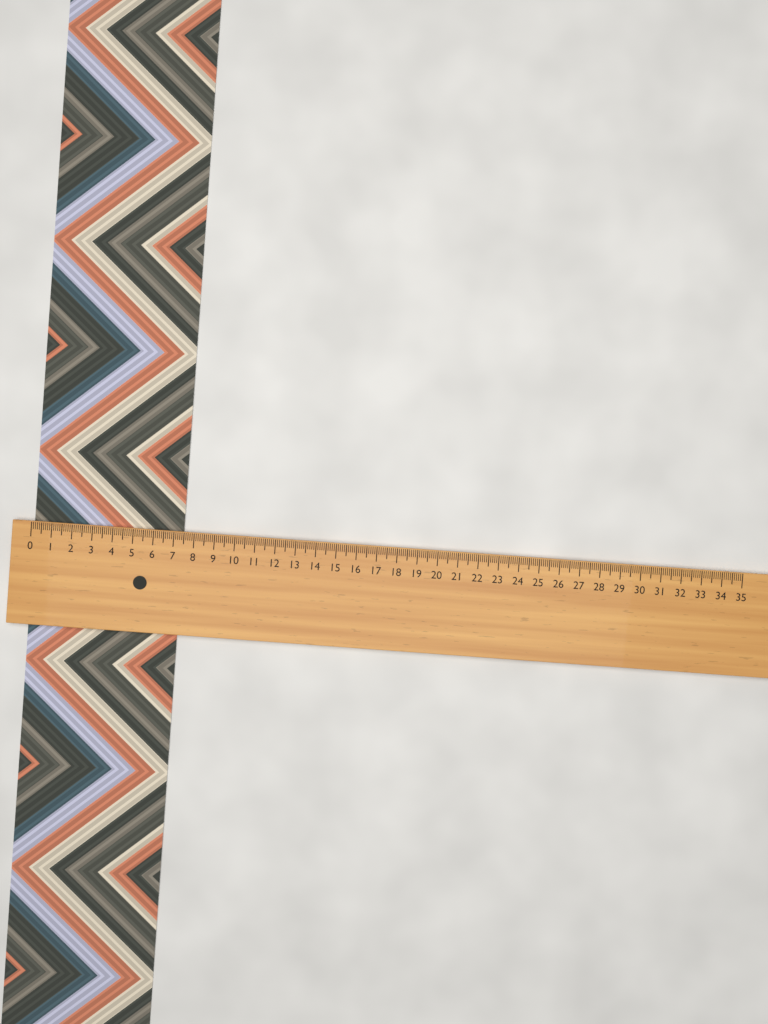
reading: 7.4 (no unit)
